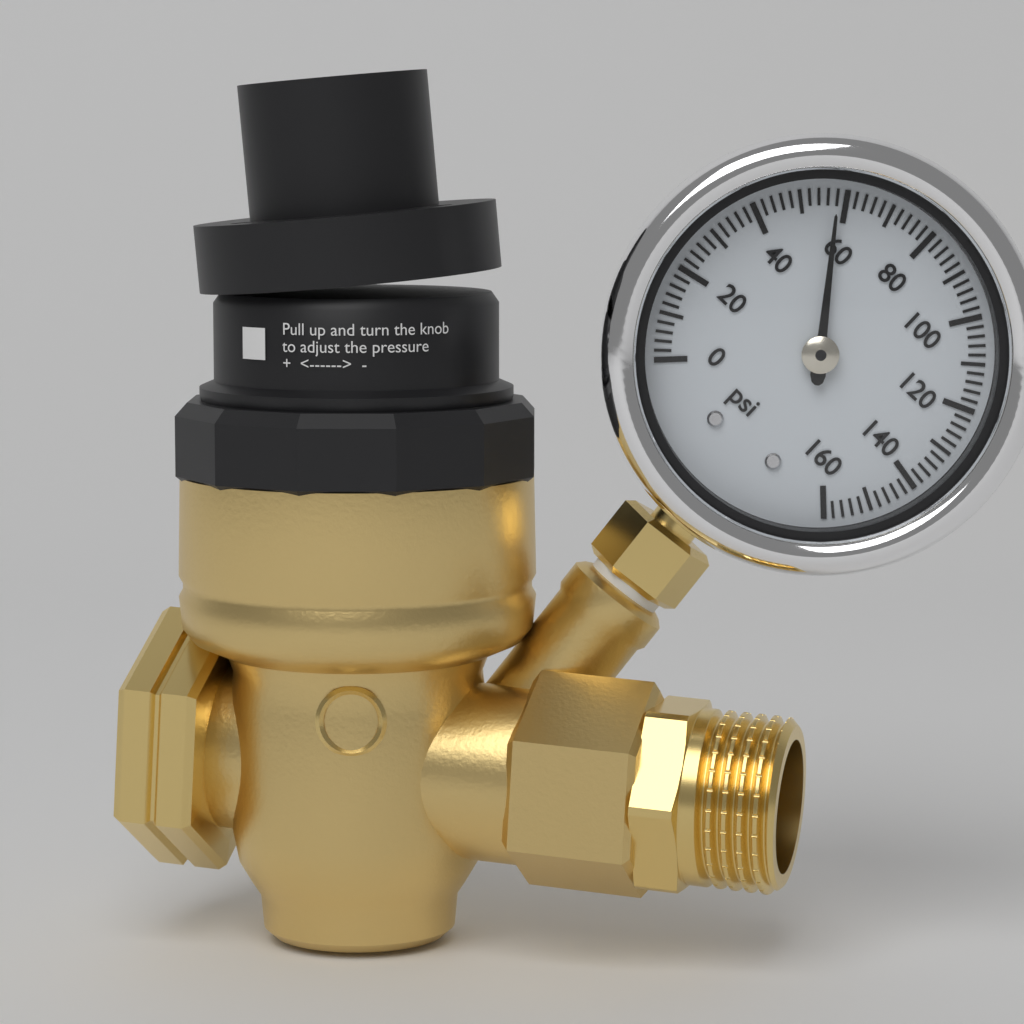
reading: 58 psi
